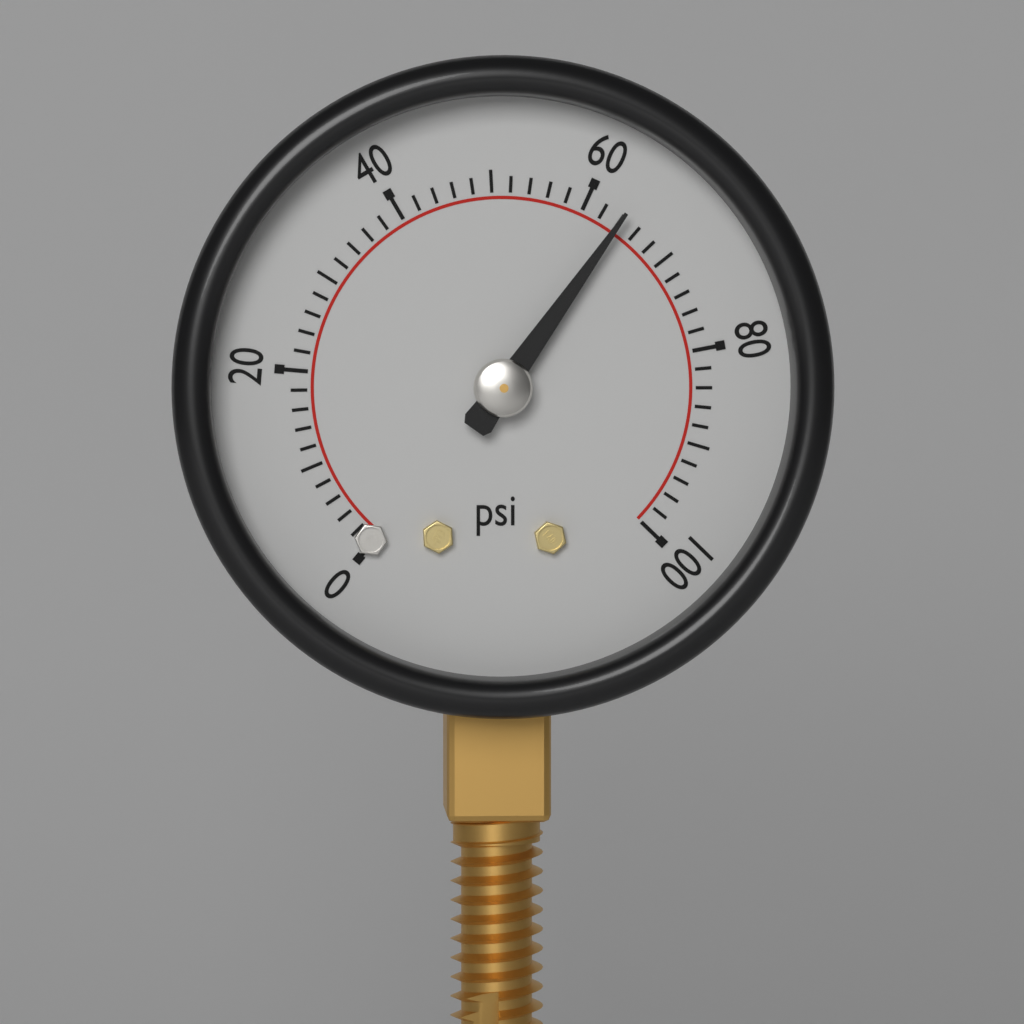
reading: 64 psi
